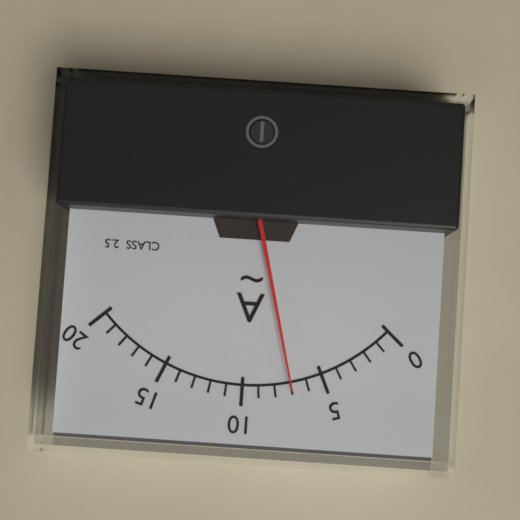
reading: 7 A
